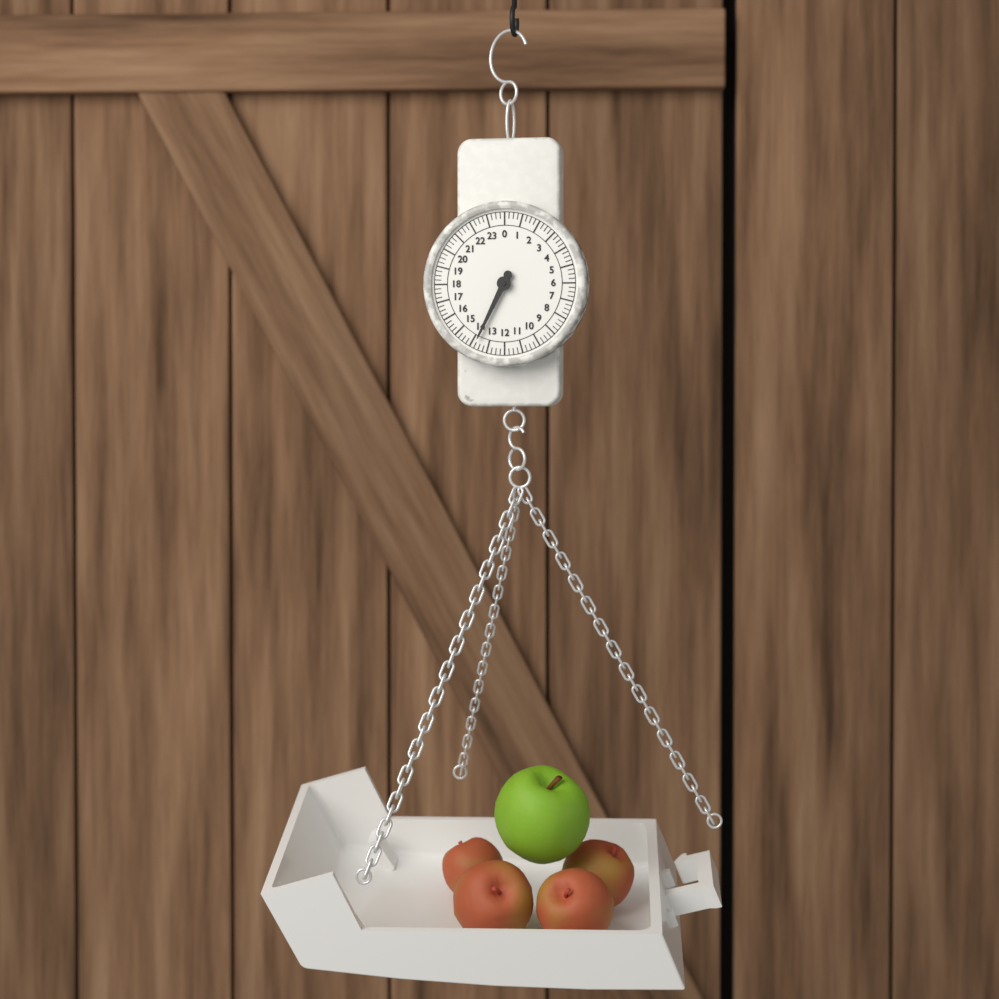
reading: 13.75 (no unit)
